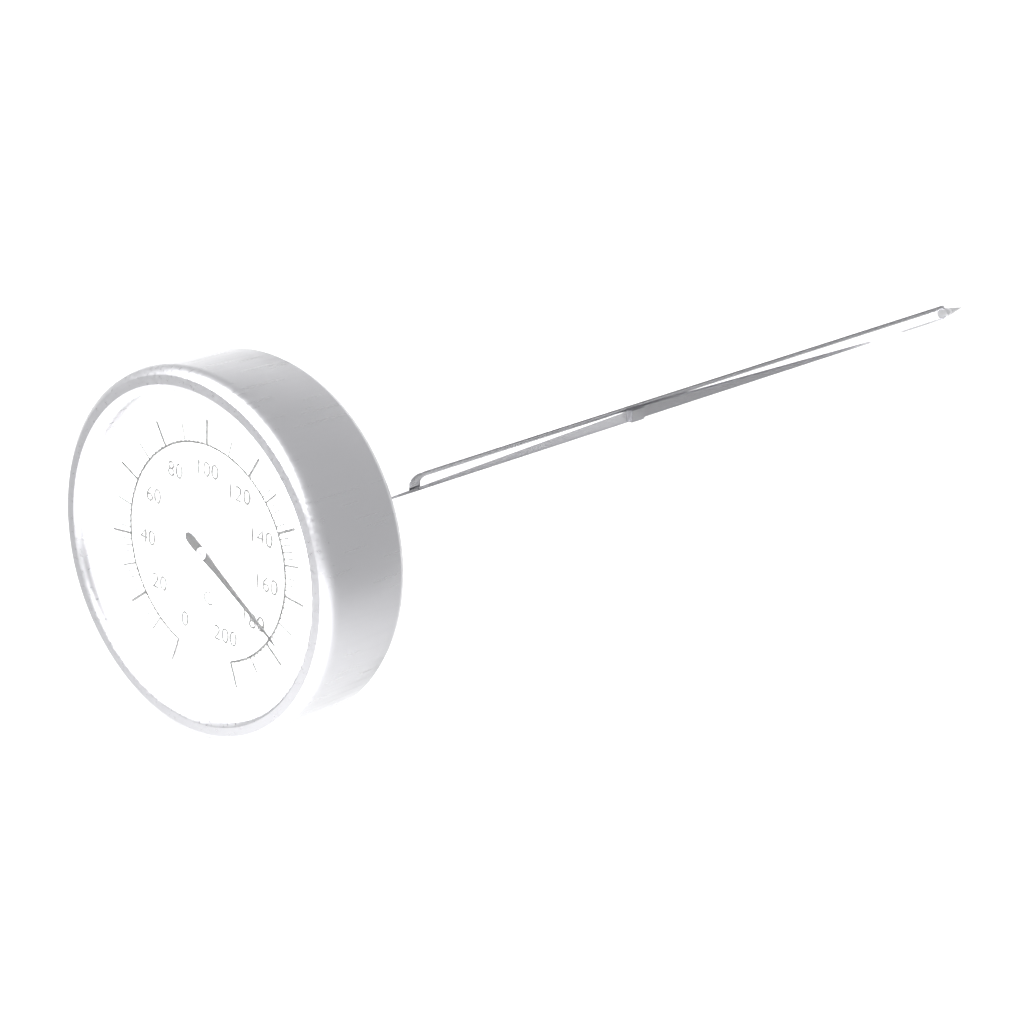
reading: 176 °C
